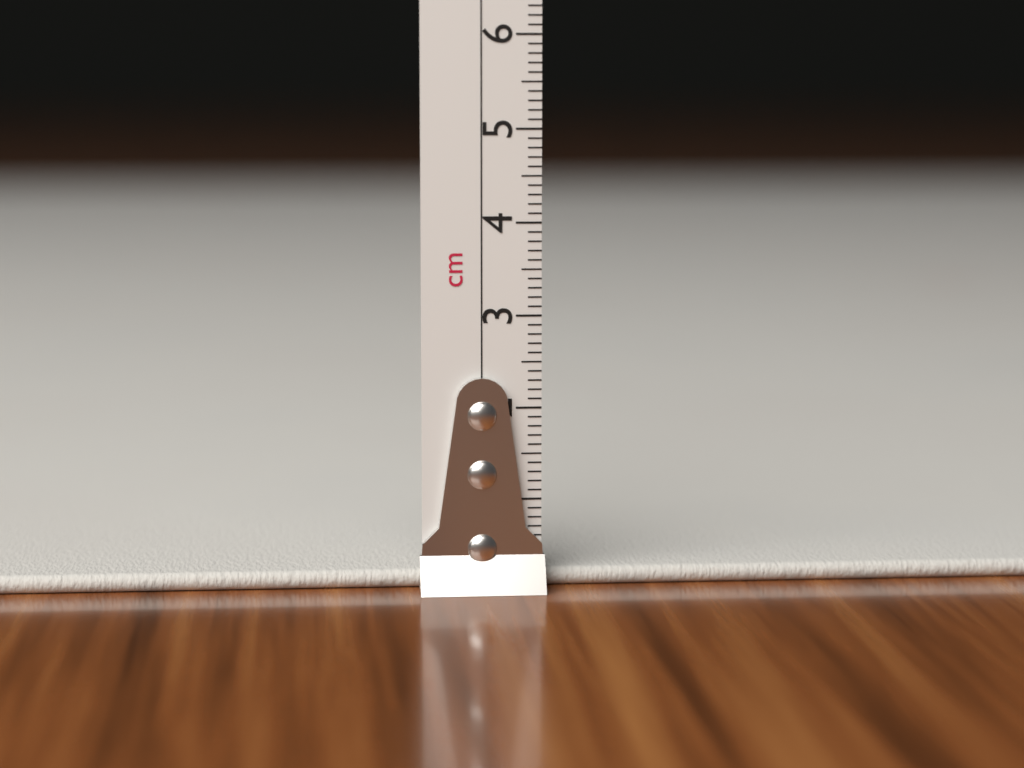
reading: 0.2 cm
